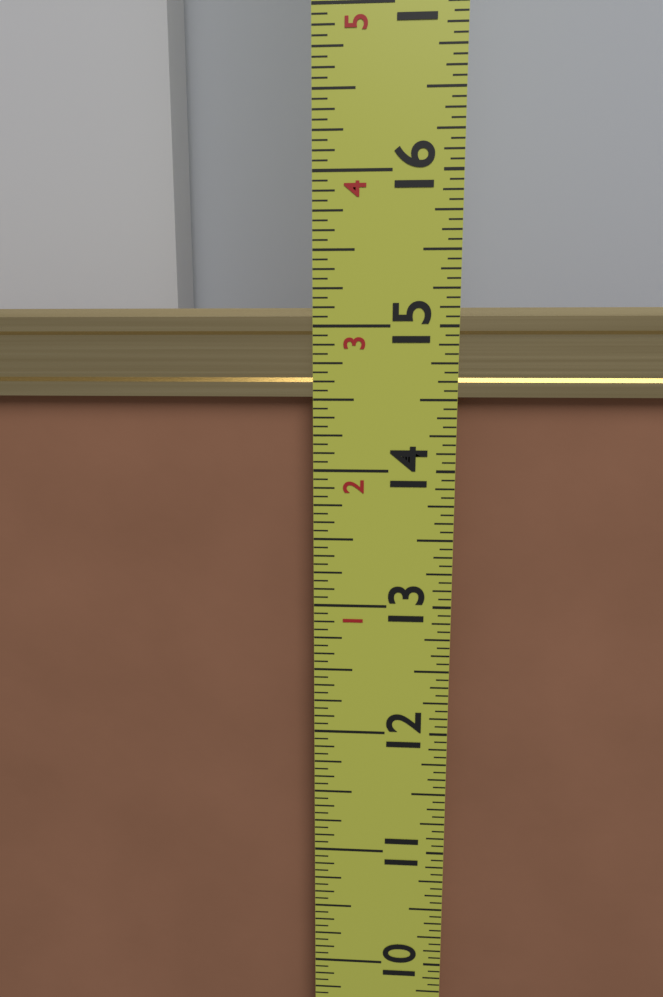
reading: 15.1250 in
